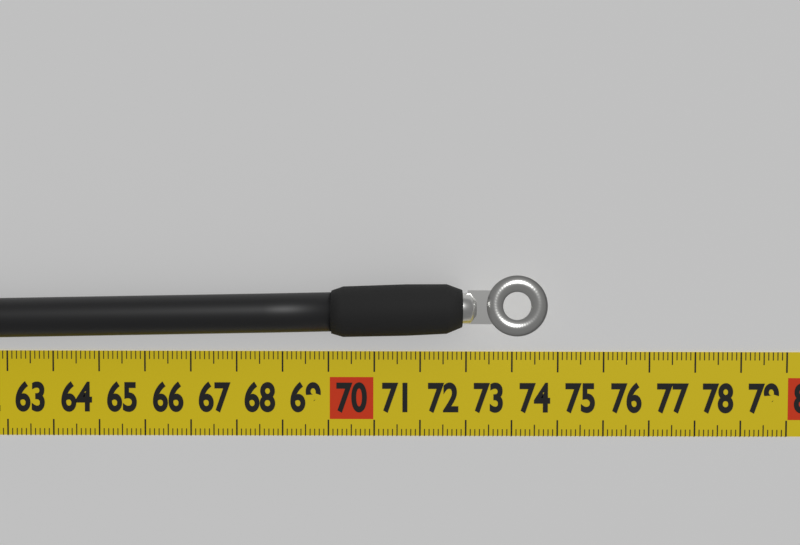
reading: 74.7 cm
